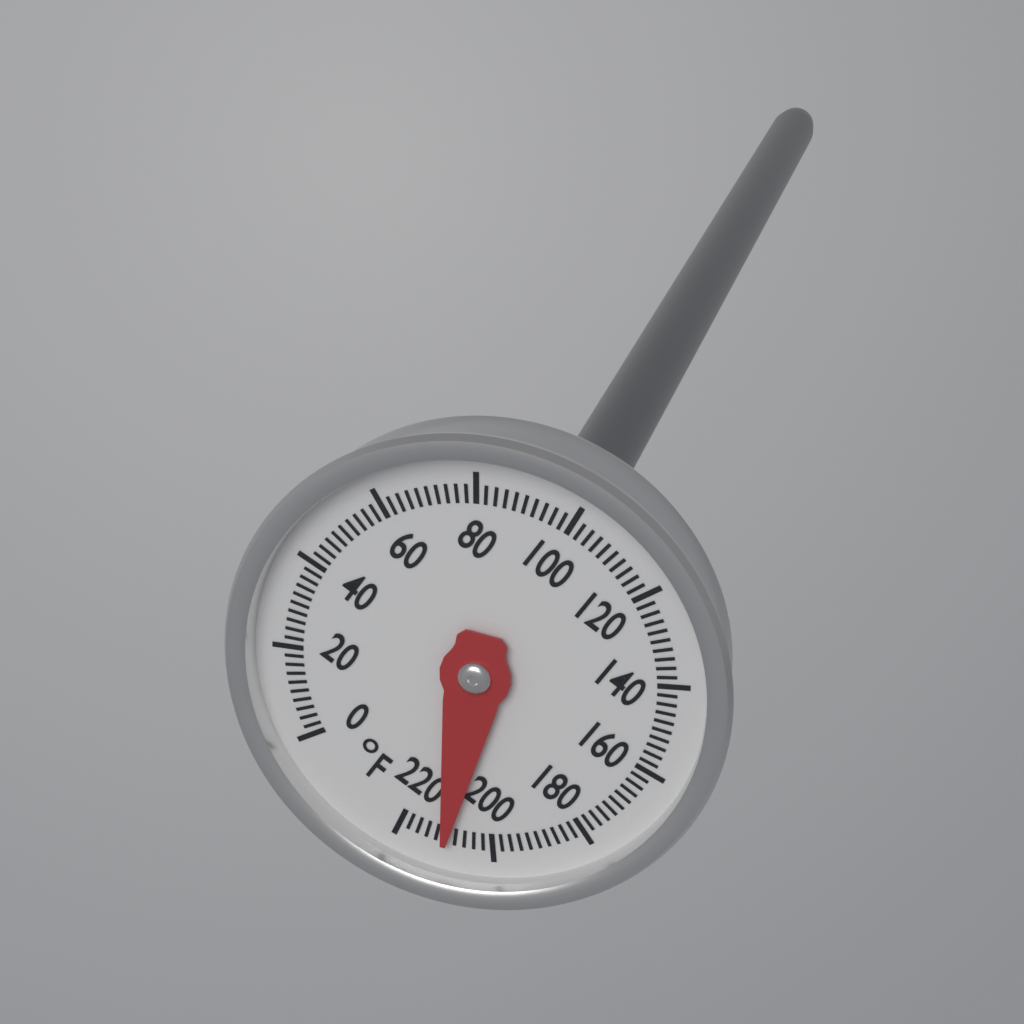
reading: 210 °F
